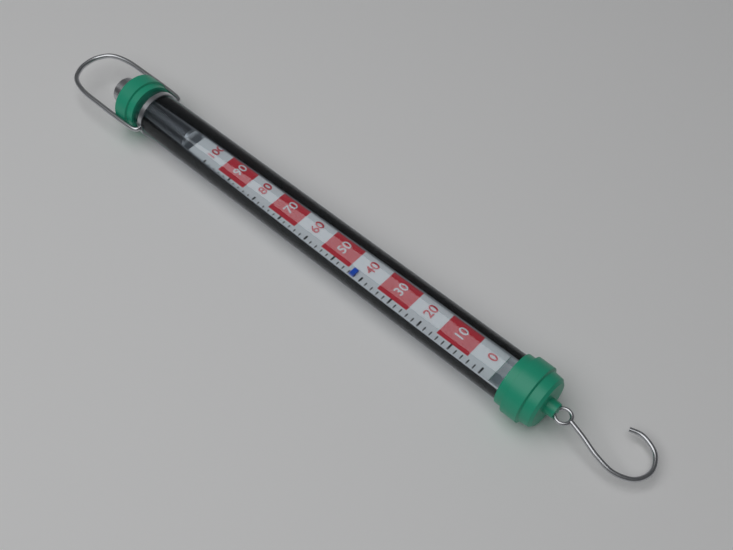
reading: 42 (no unit)
